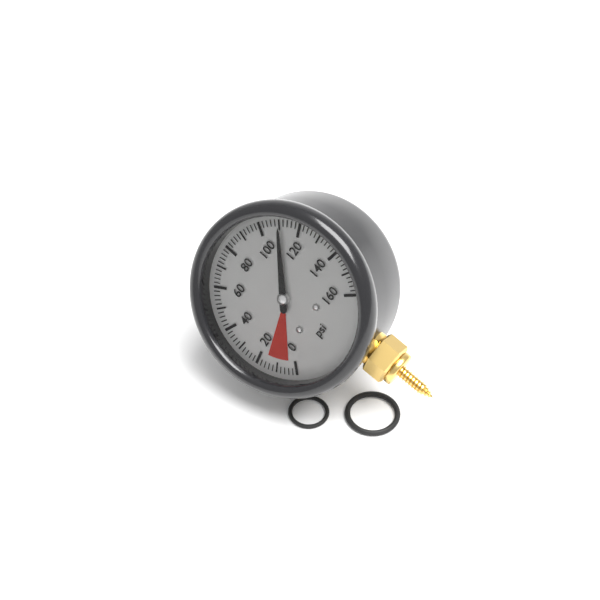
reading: 110 psi
